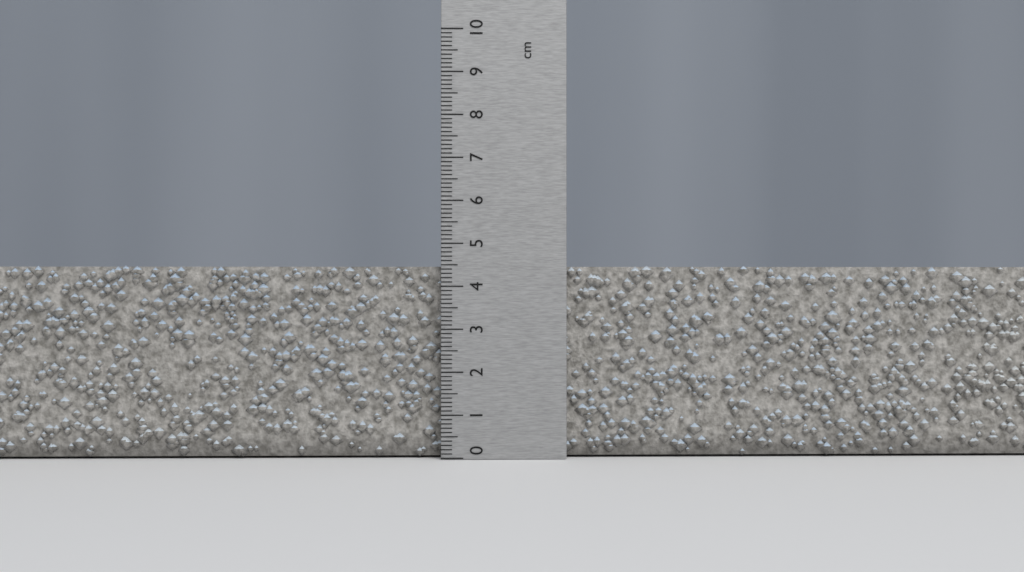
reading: 4.5 cm
